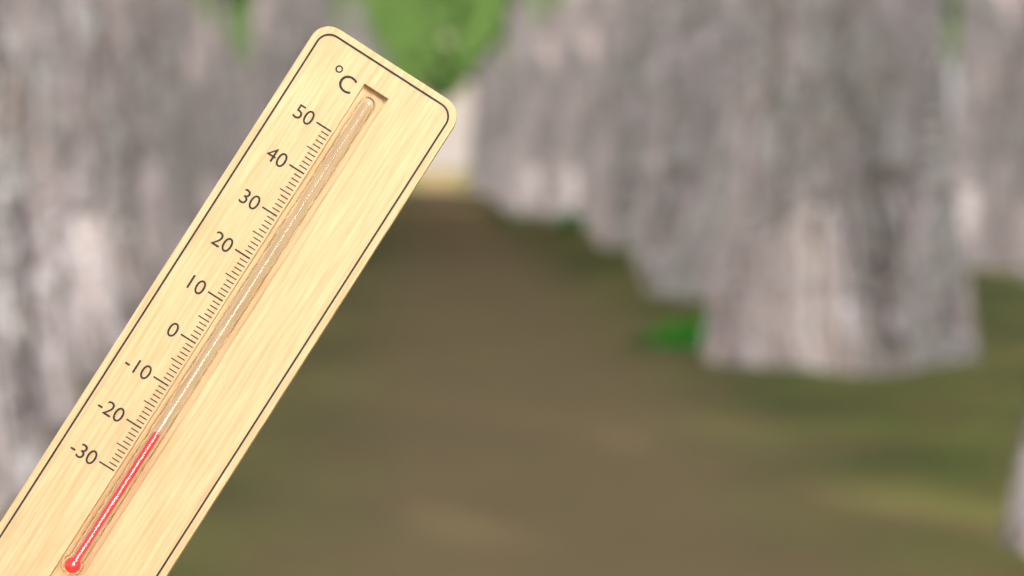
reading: -19 °C
